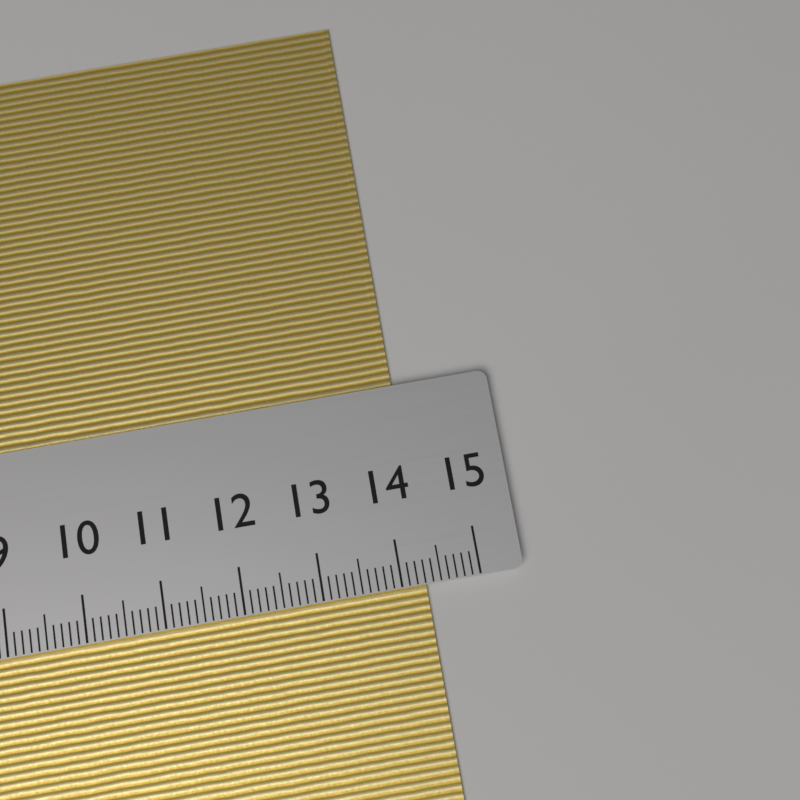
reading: 14.3 cm
